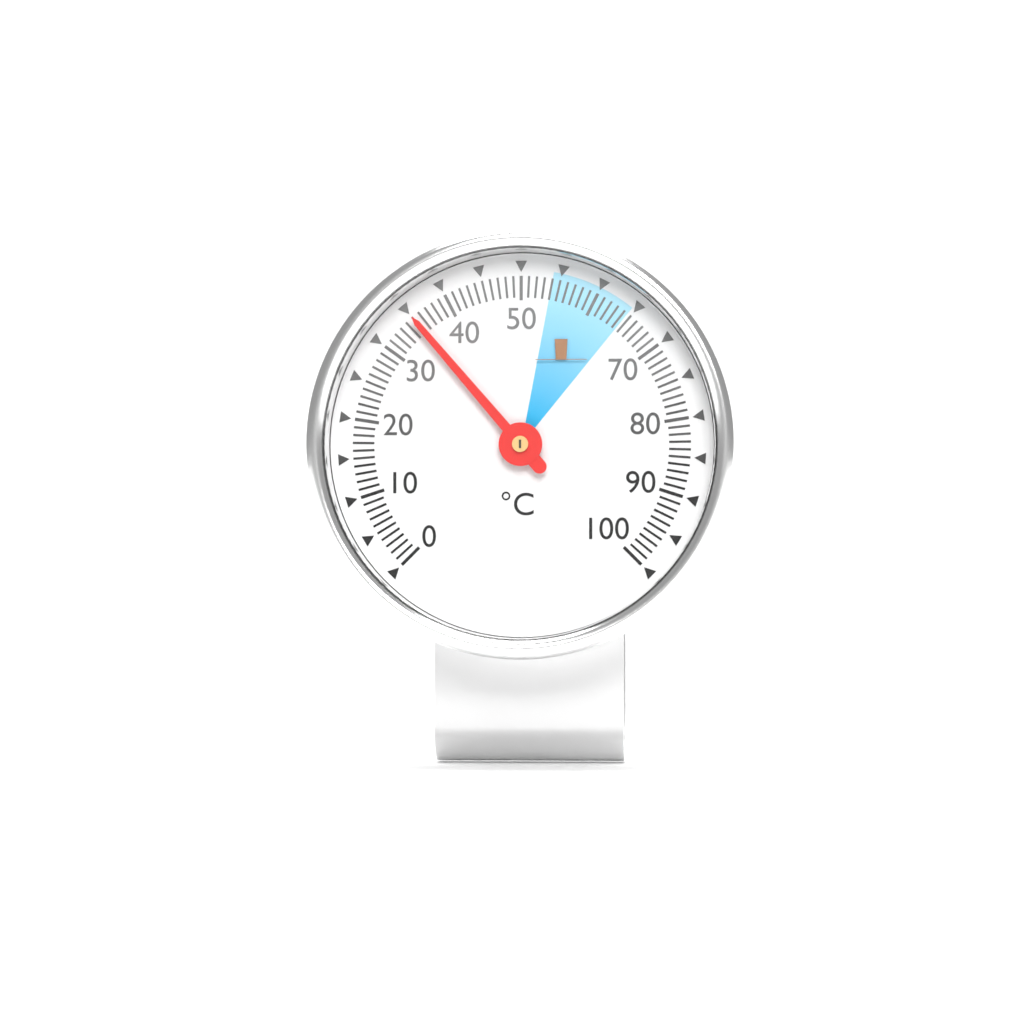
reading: 35 °C
